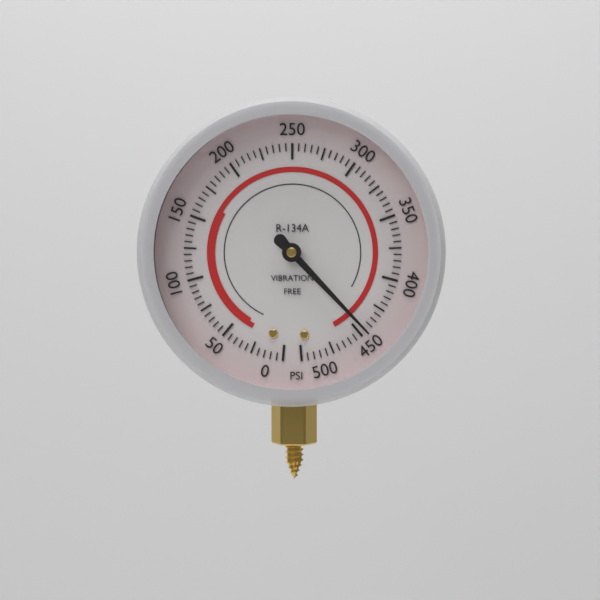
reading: 445 psi
